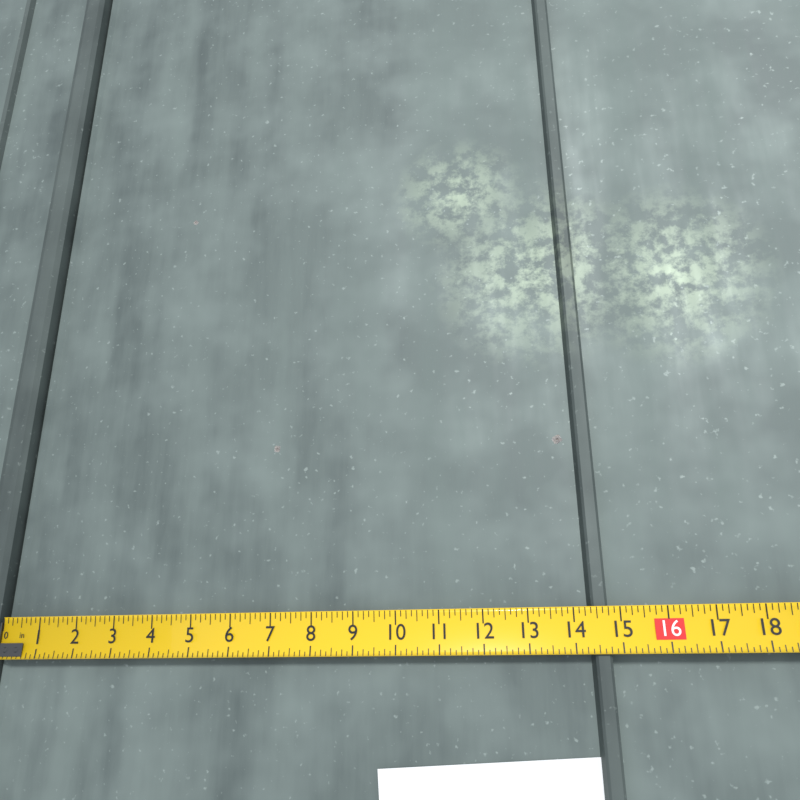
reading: 14.750 in
